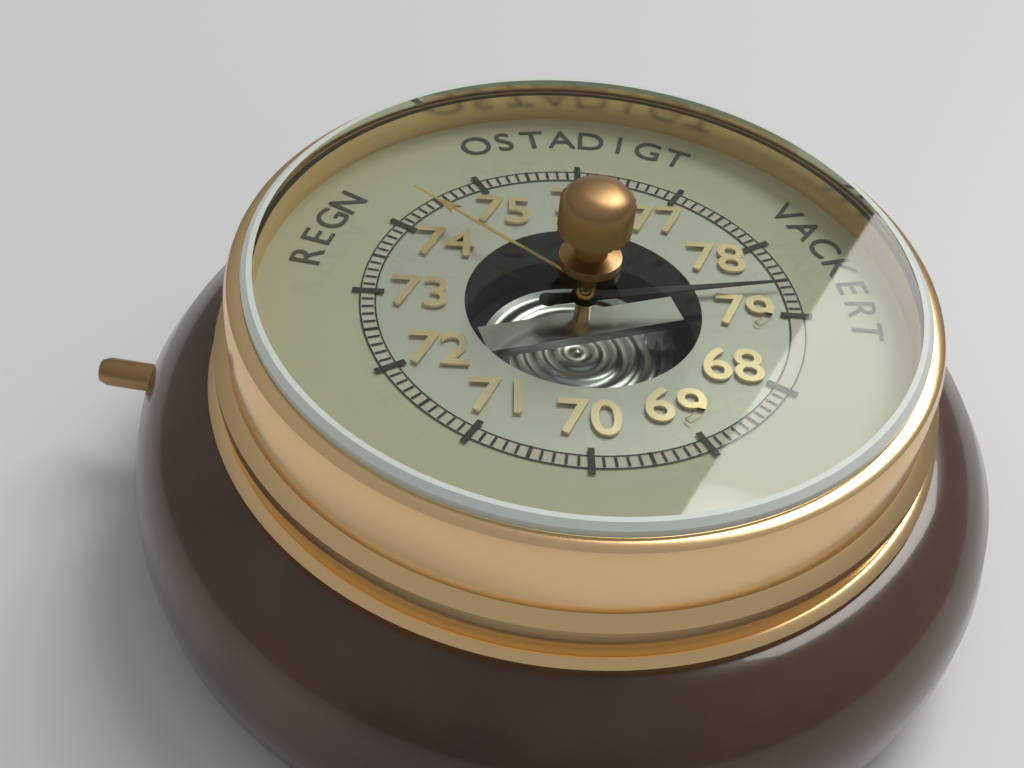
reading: 78.6 (no unit)
